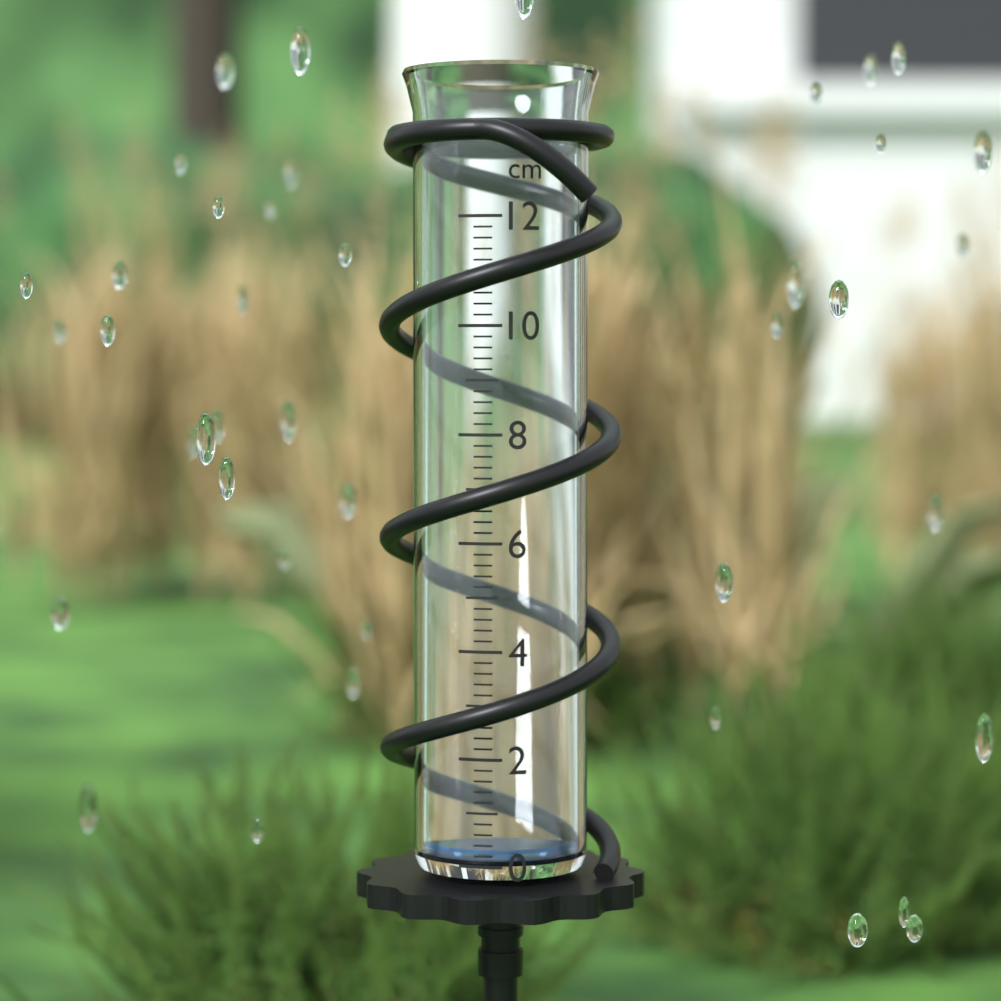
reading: 0.3 cm
